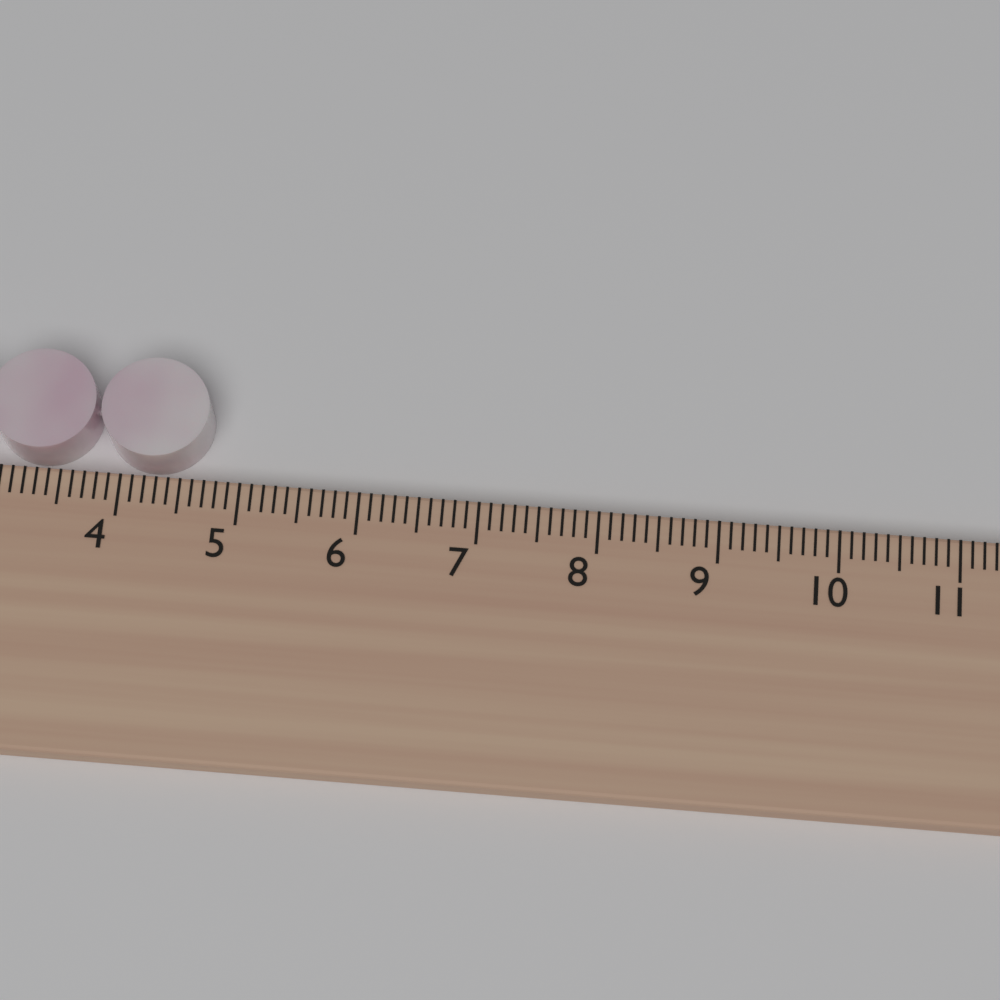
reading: 4.7 cm
